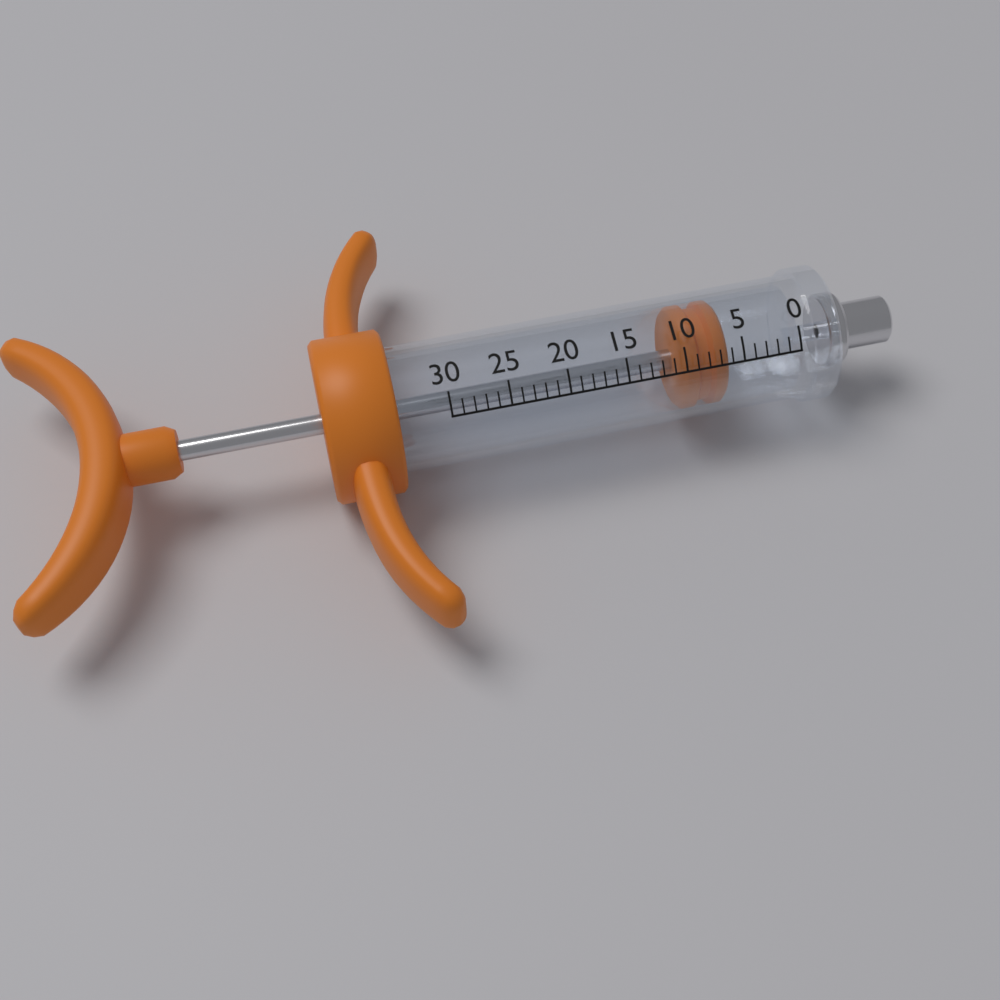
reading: 6 (no unit)
